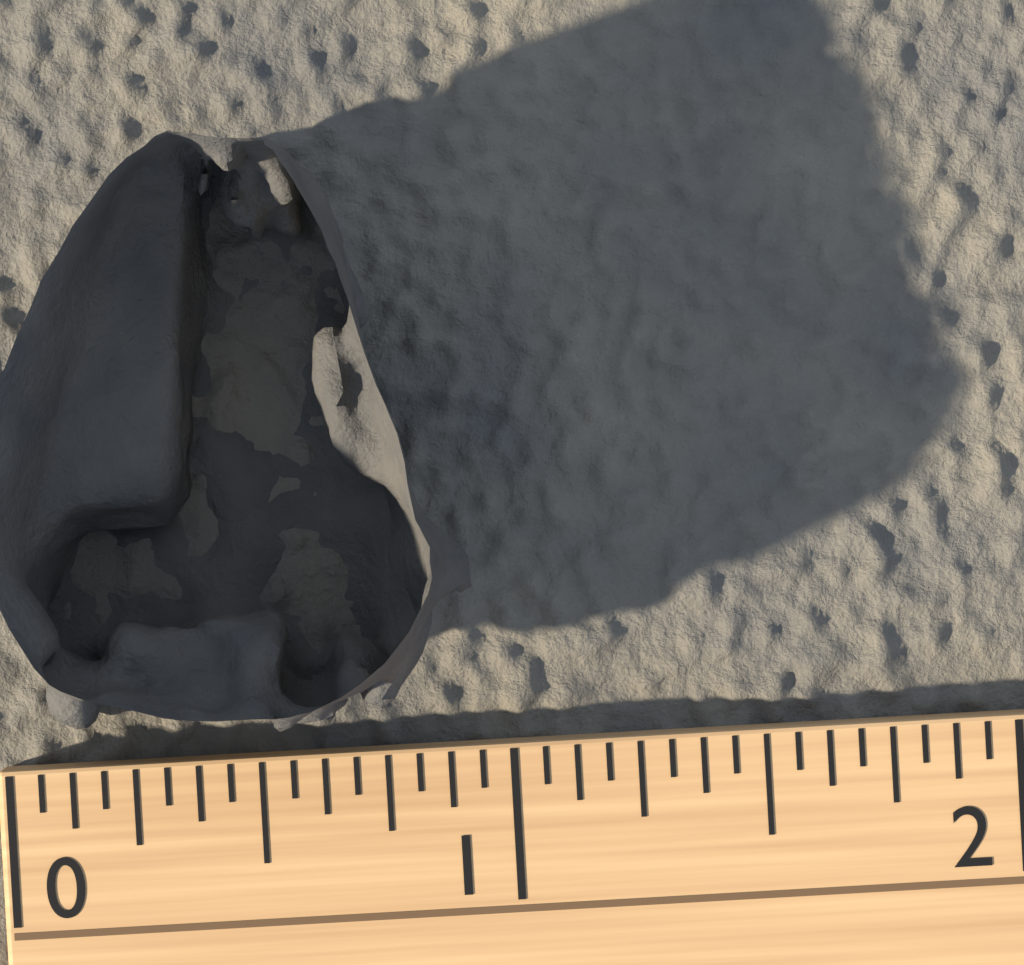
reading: 0.9375 (no unit)
